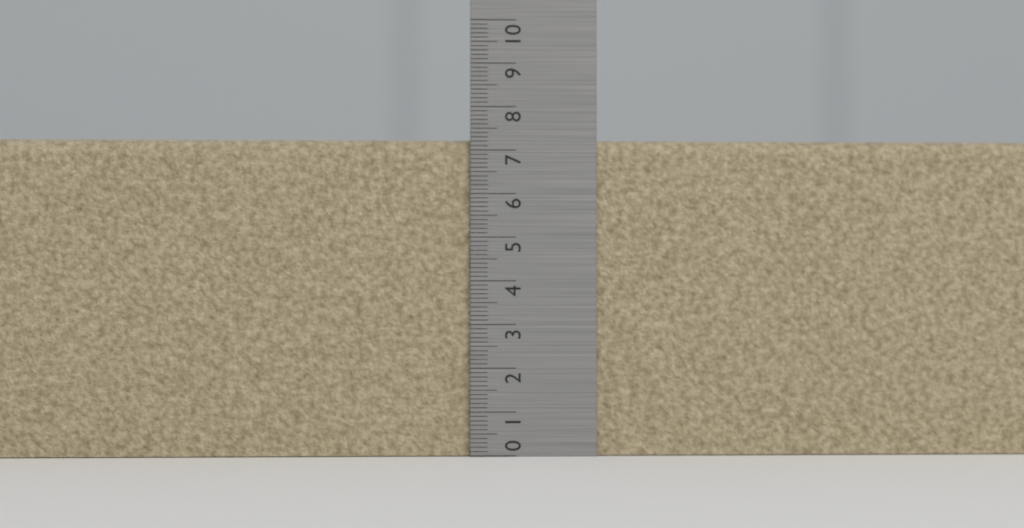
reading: 7.3 (no unit)
